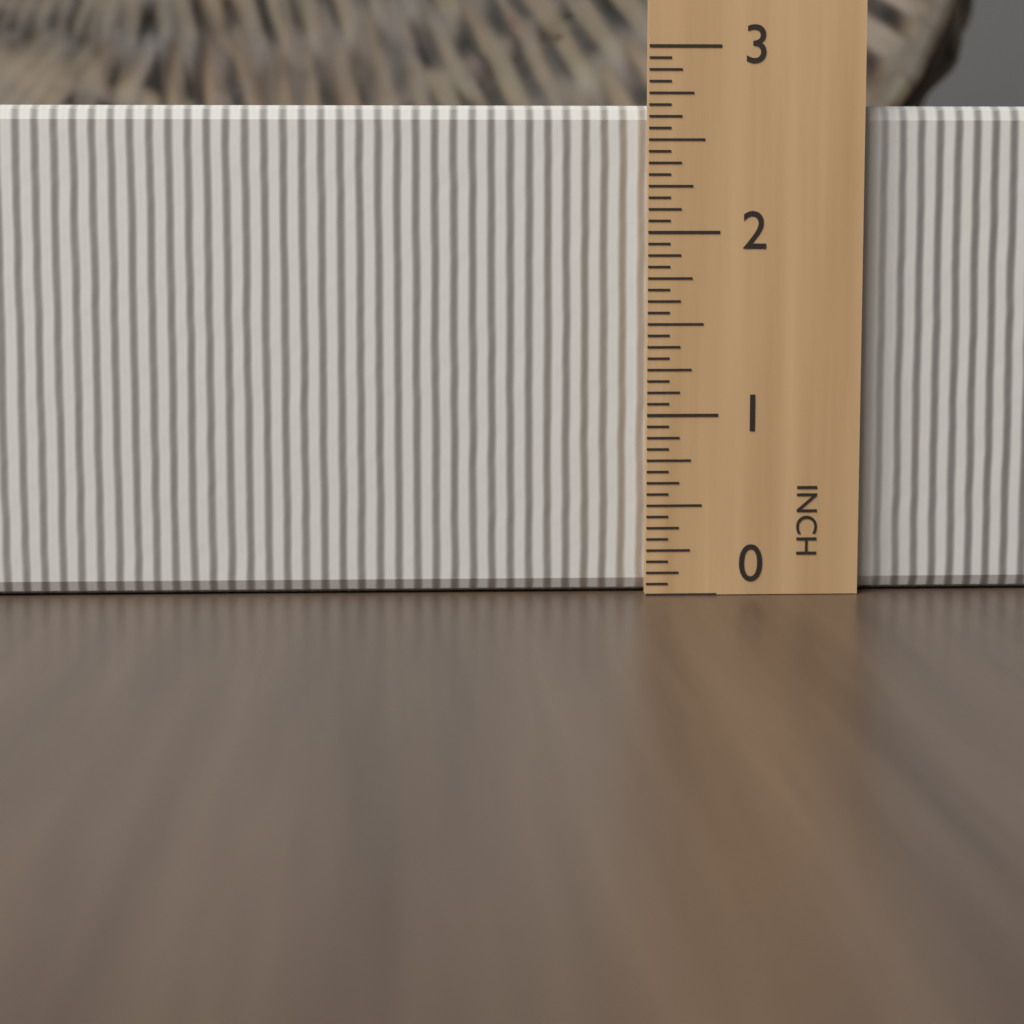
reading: 2.6875 in
